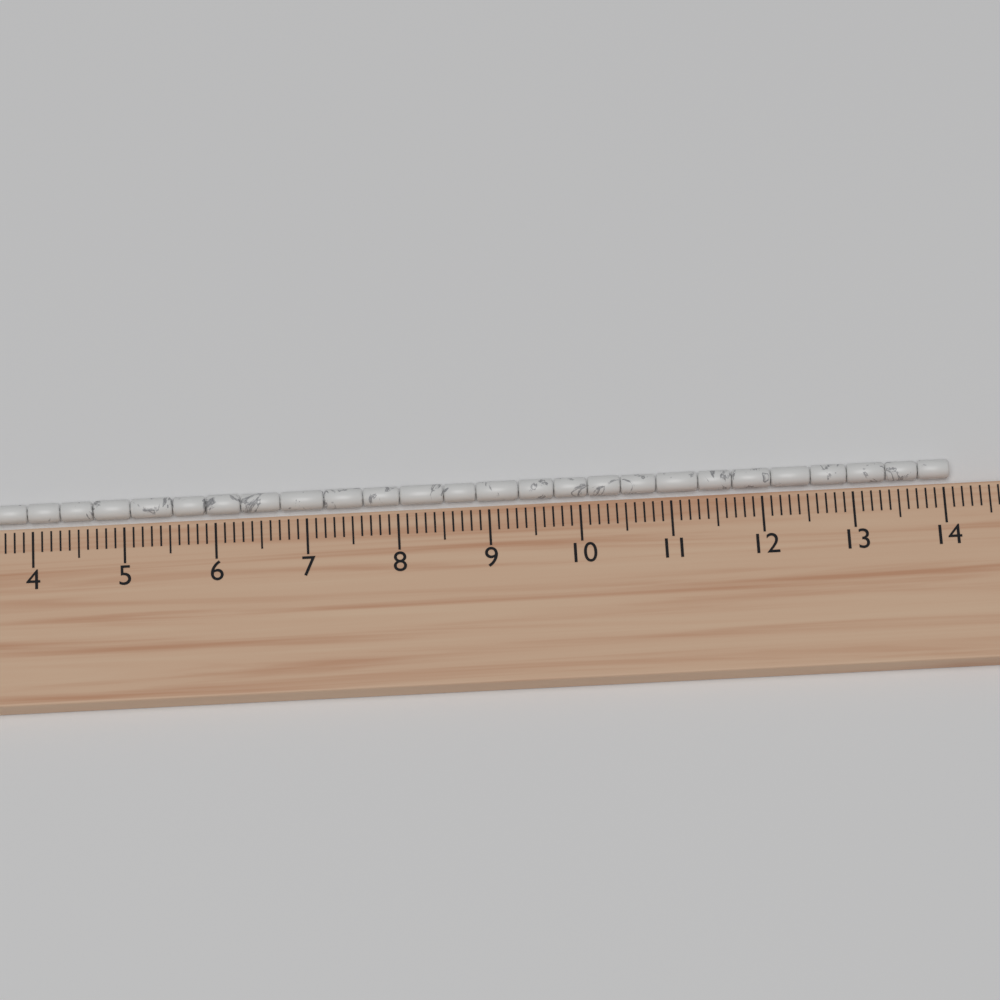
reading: 14.1 cm
